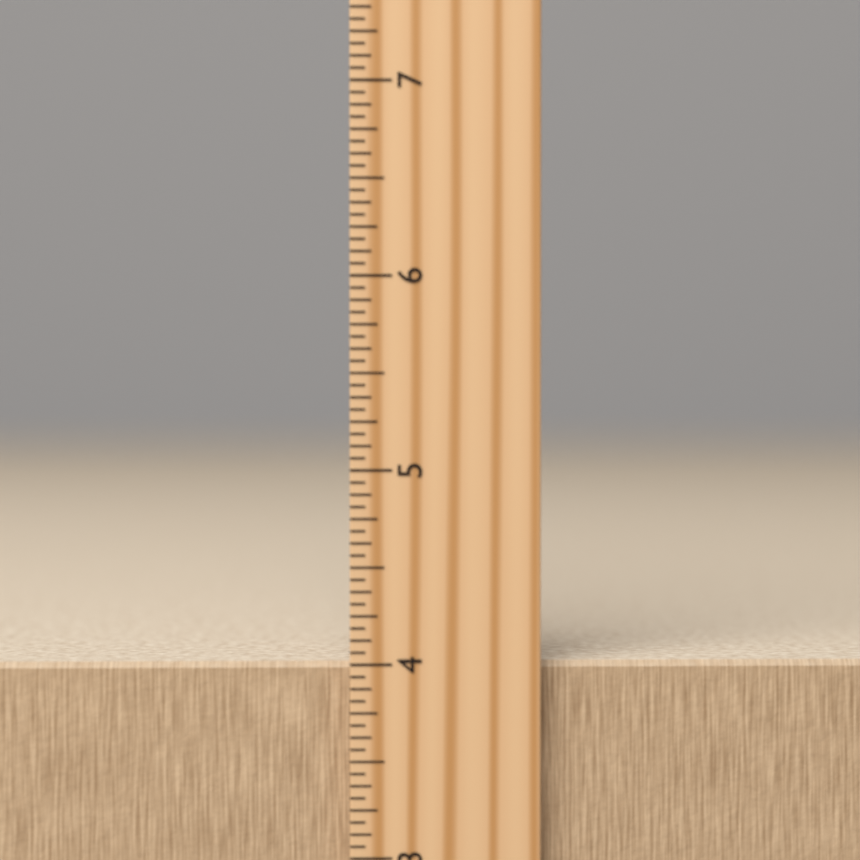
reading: 4.0000 inch
